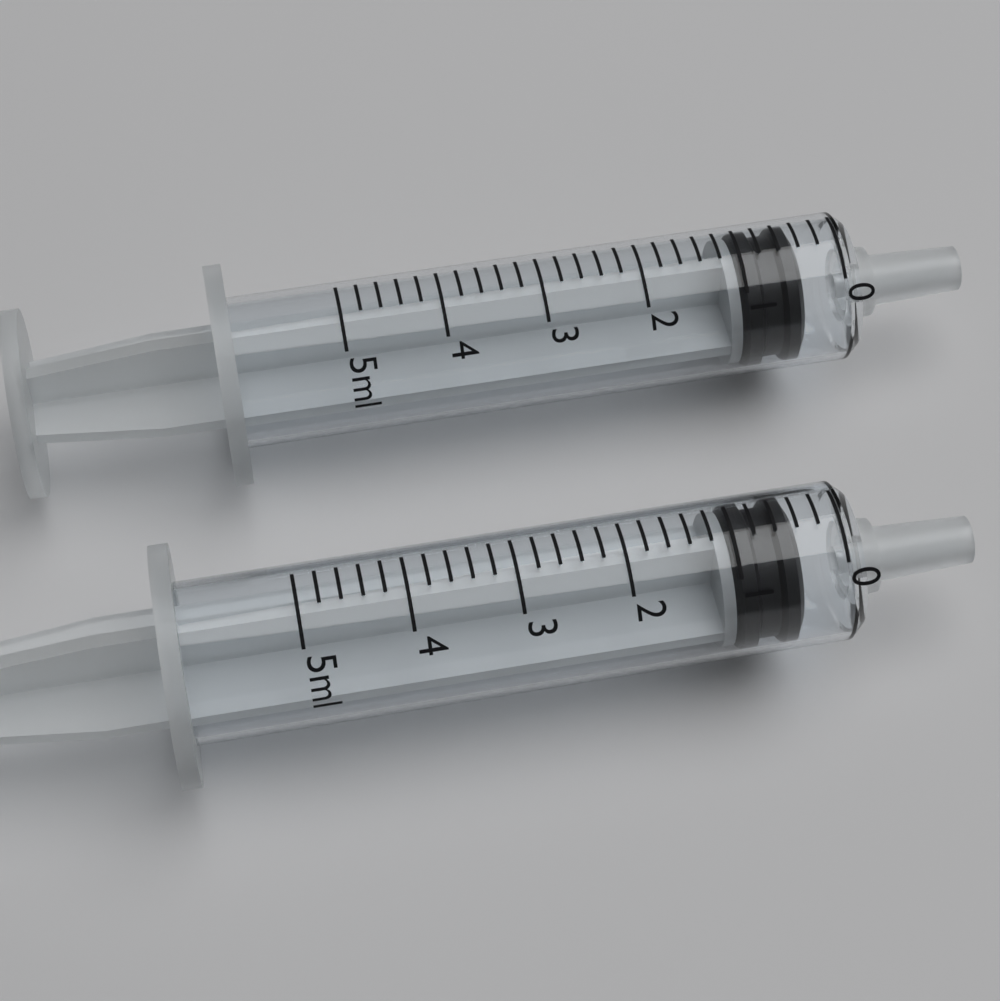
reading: 0.4 ml
